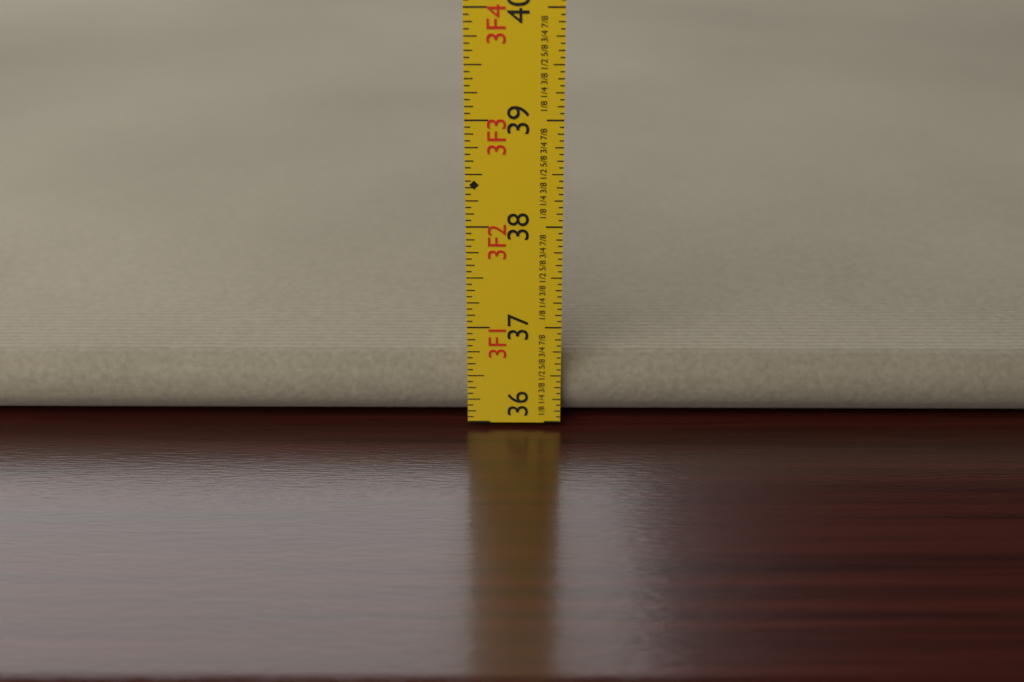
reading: 36.6250 in
